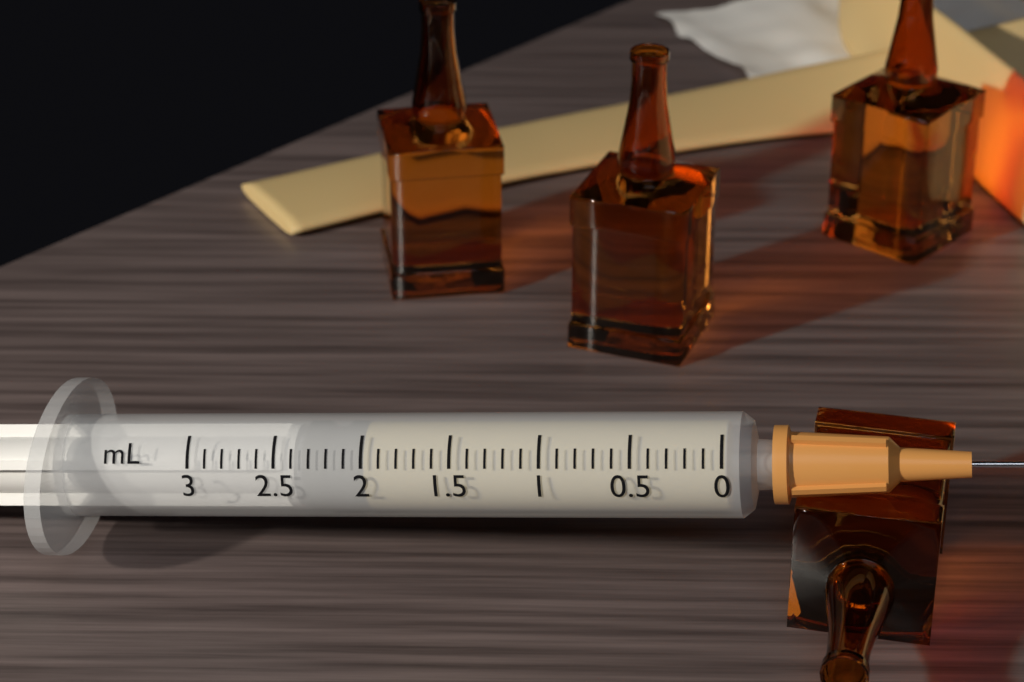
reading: 2.0 mL
